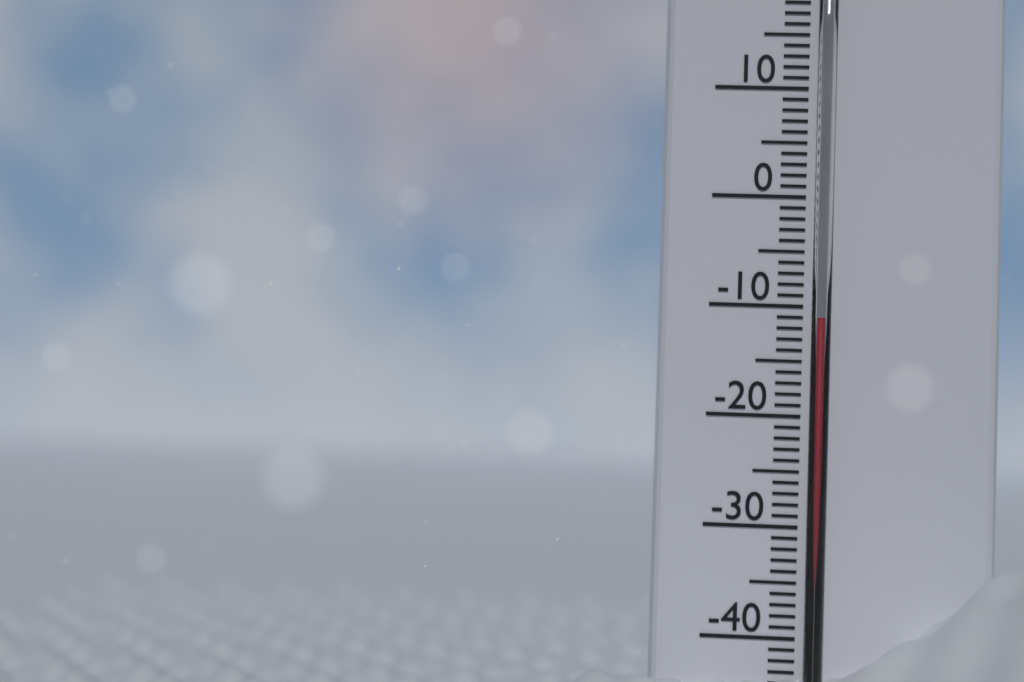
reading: -11 °C
